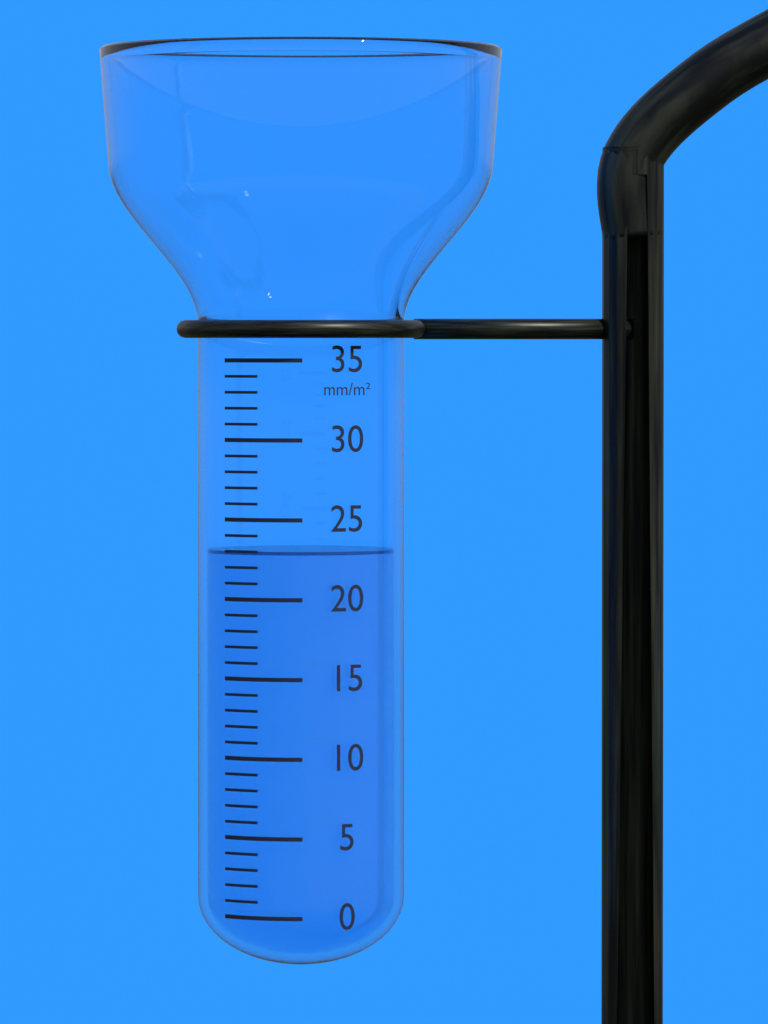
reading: 23 mm/m²
